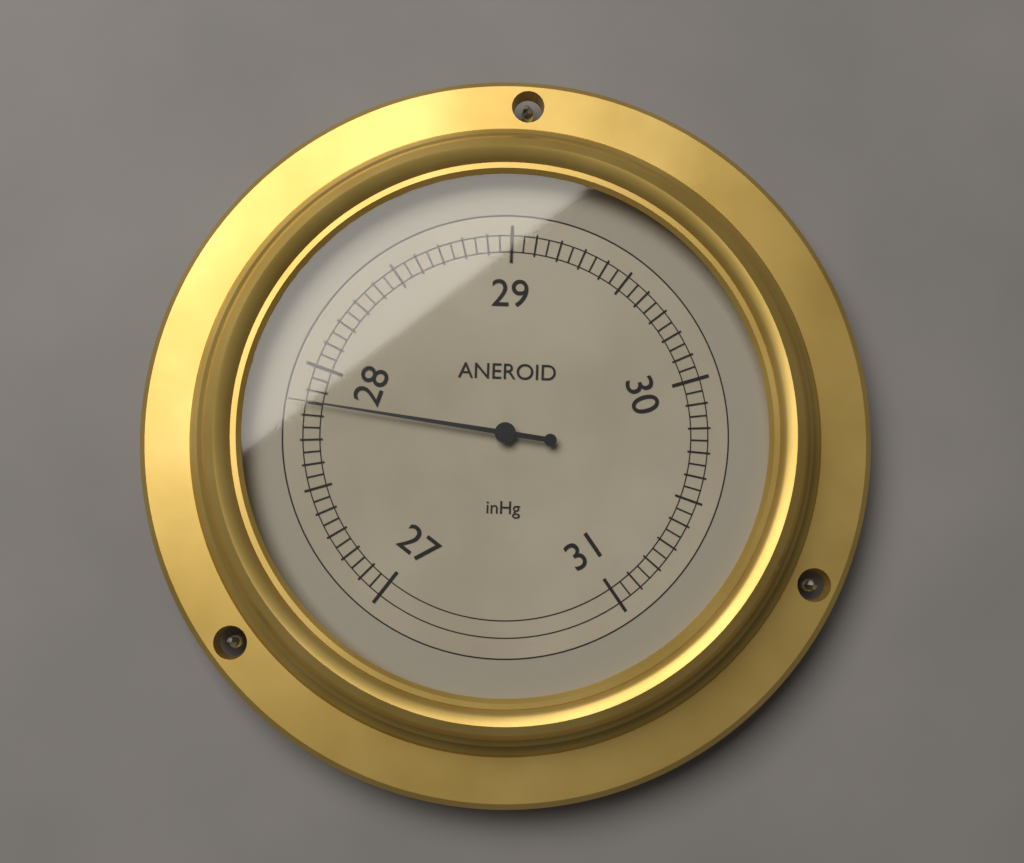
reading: 27.85 inHg
